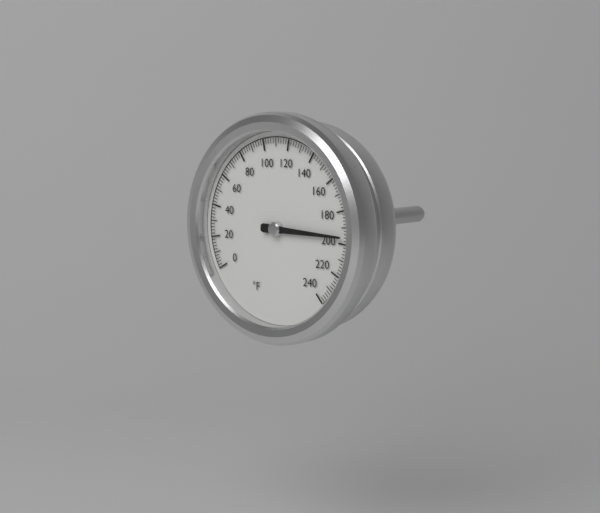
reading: 196 °F
